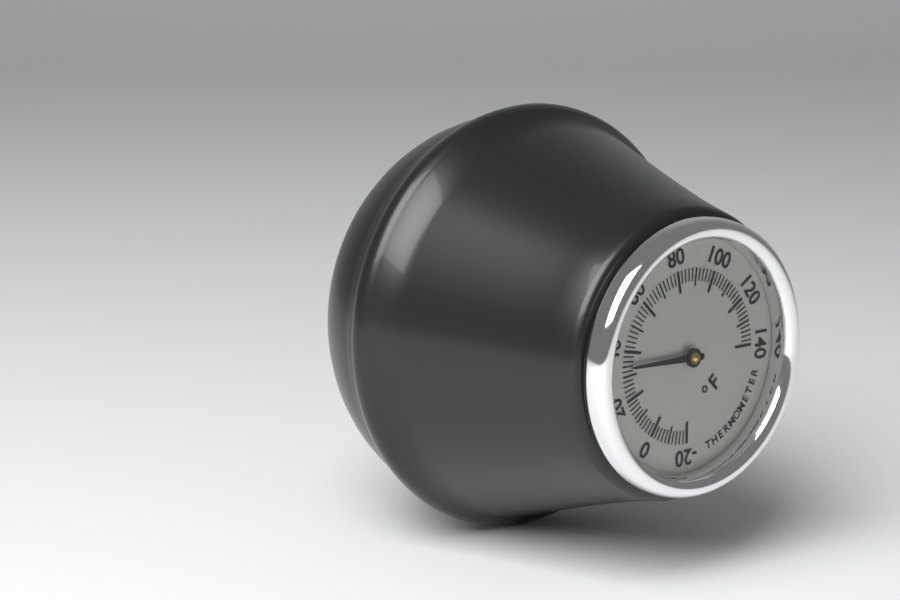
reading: 34 °F
